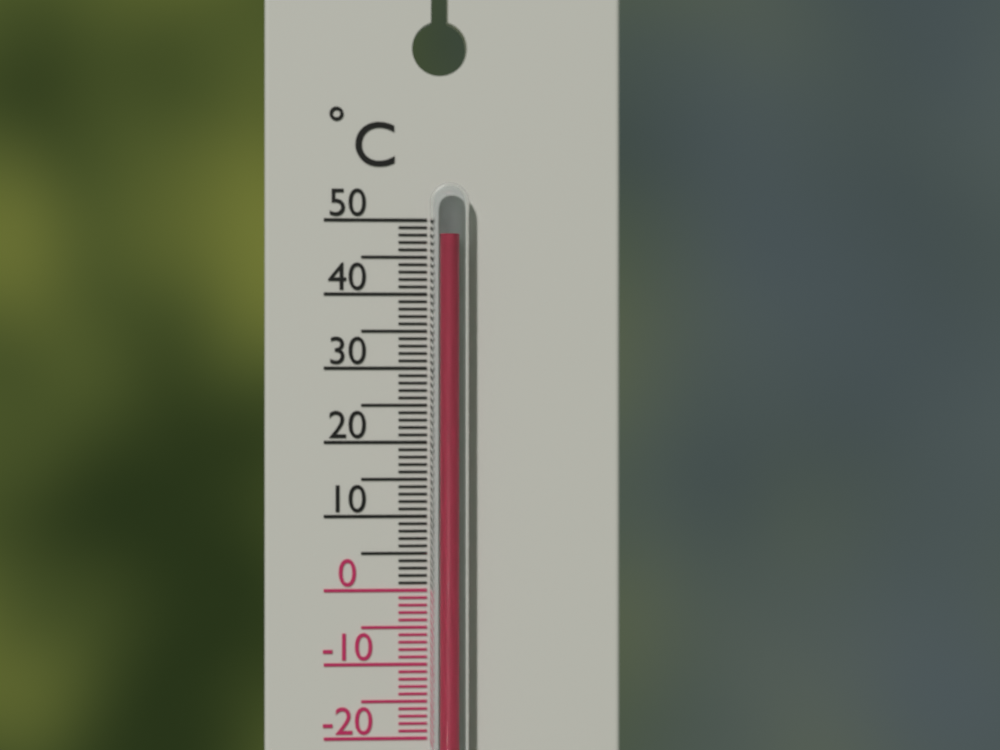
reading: 48 °C
